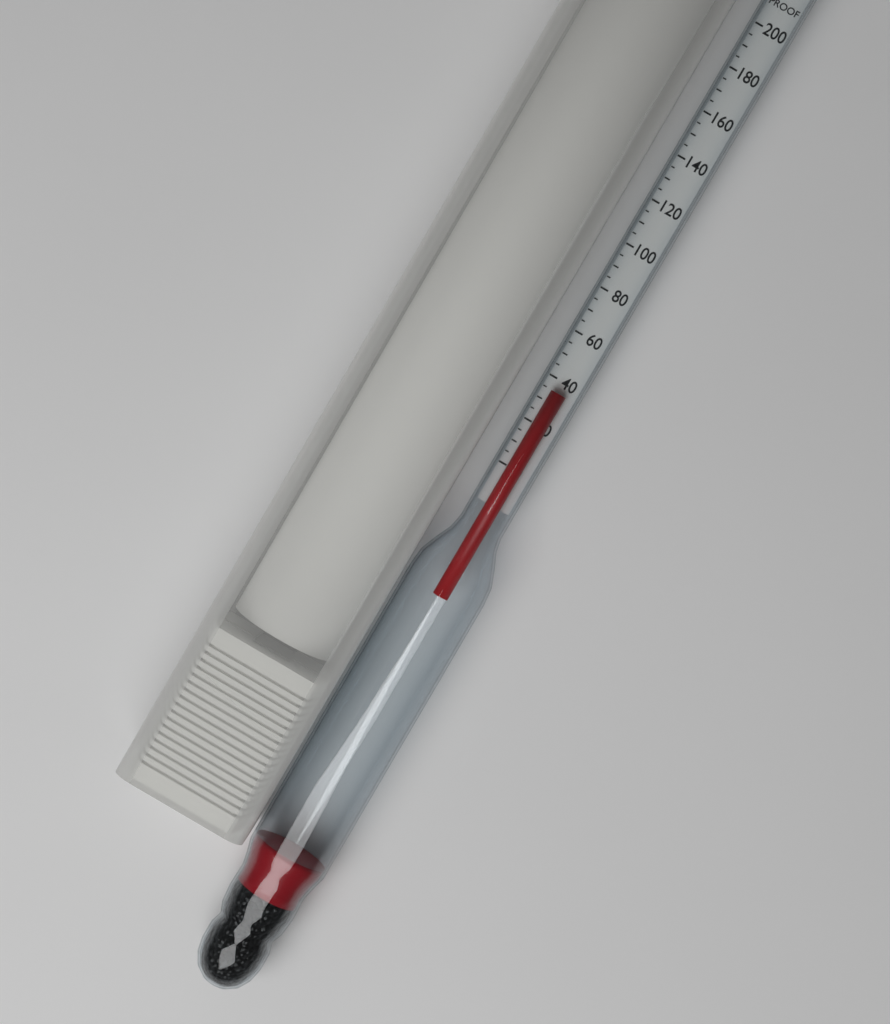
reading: 35 proof
